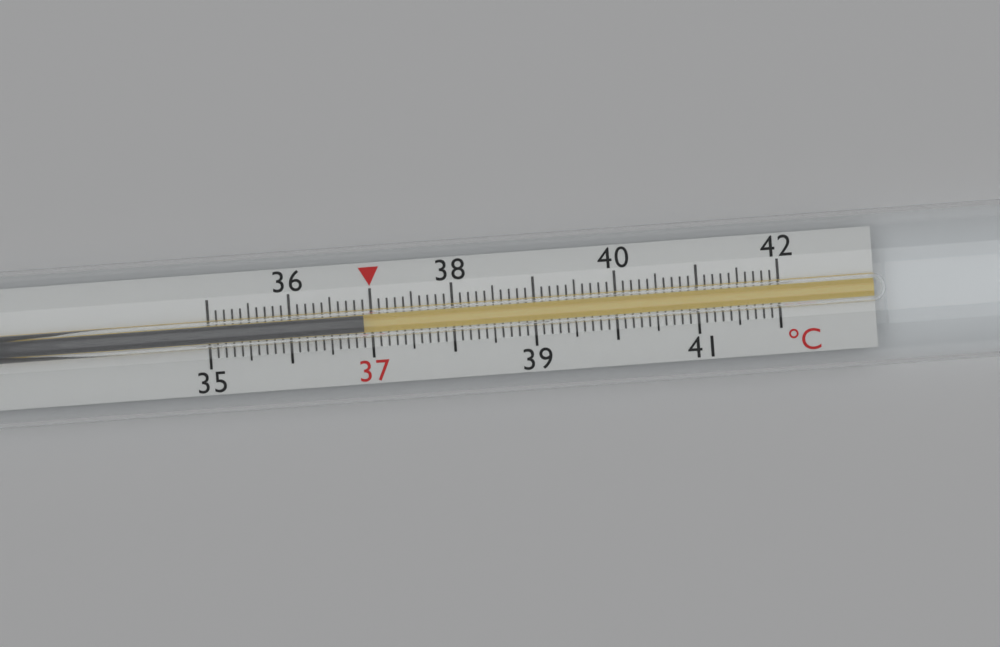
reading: 36.9 °C
